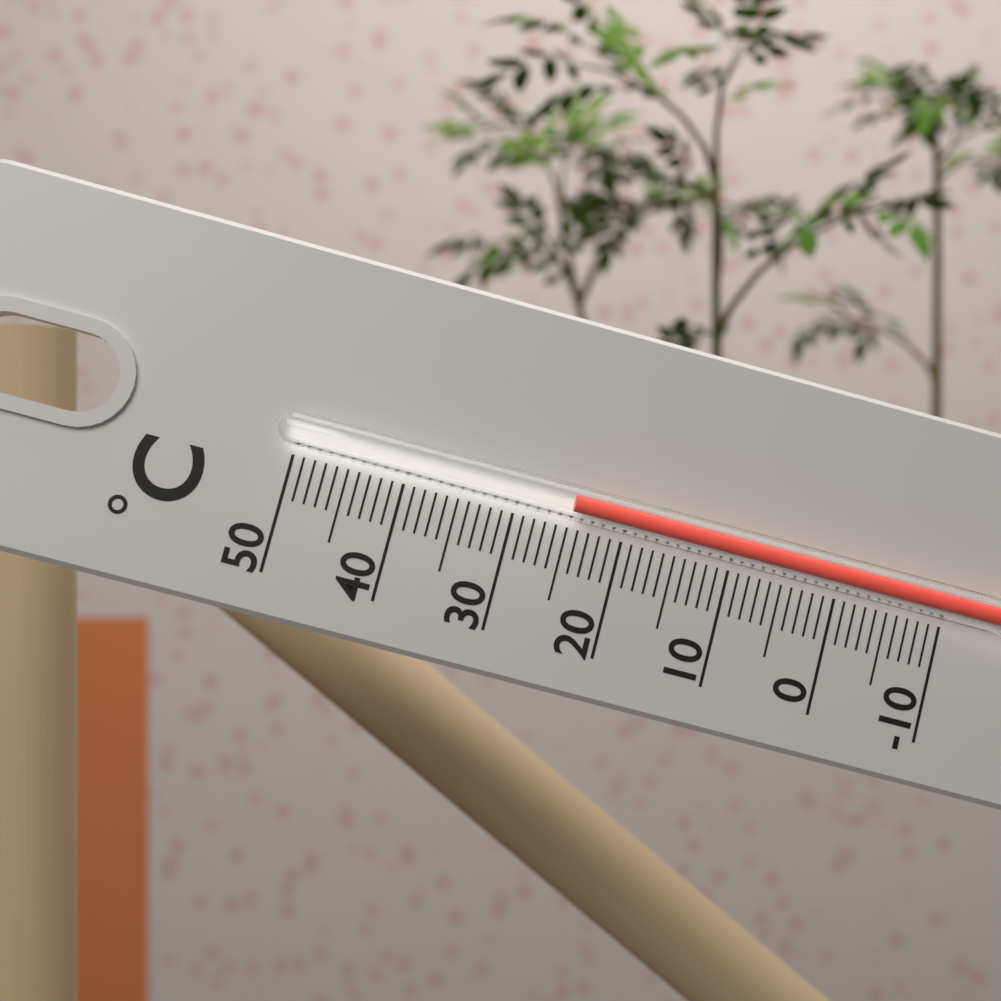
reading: 25 °C
